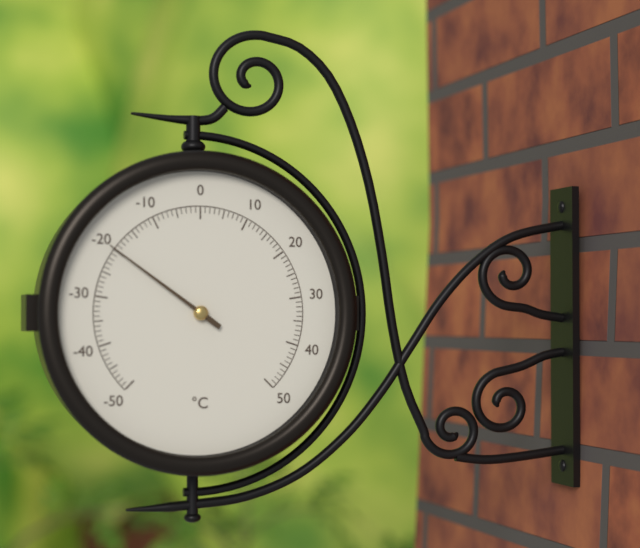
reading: -20 °C
